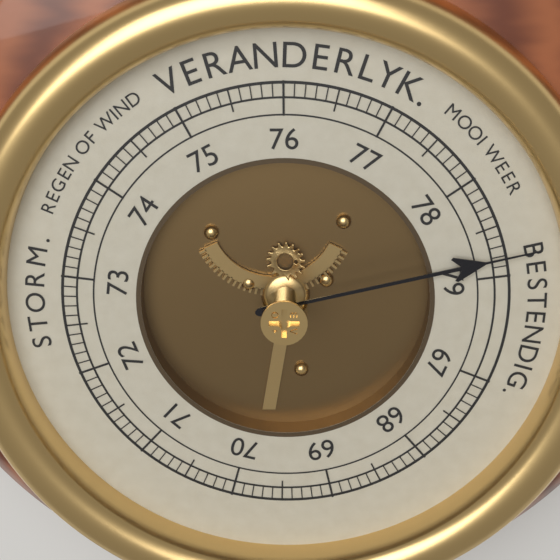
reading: 78.8 (no unit)
